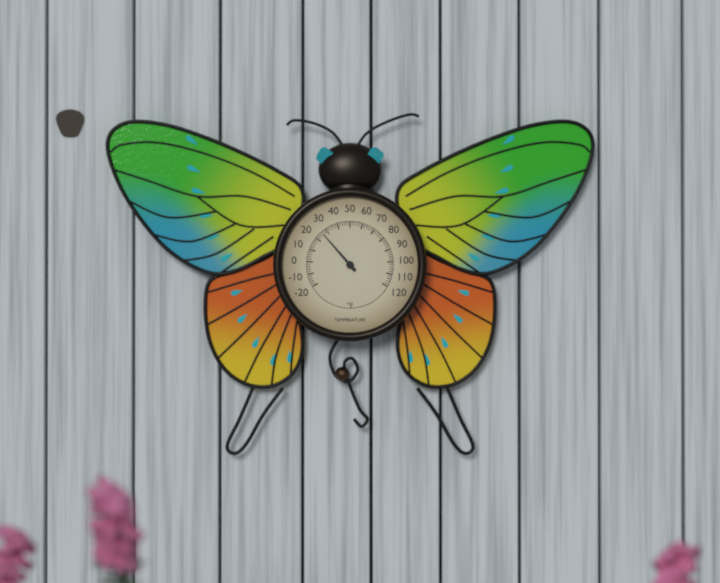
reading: 26 °F
